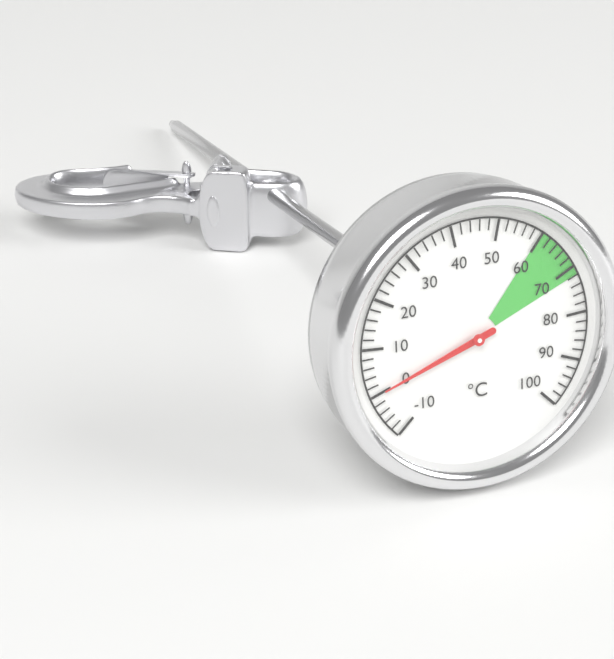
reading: 0 °C
